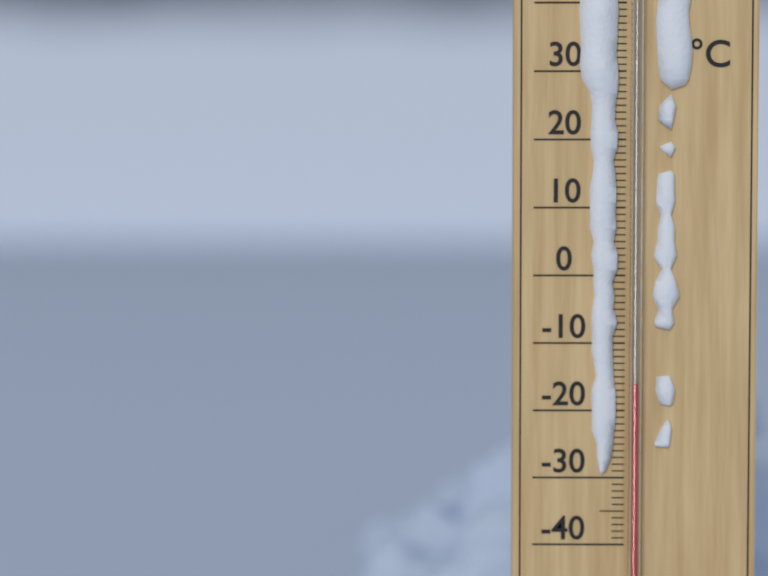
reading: -16 °C
